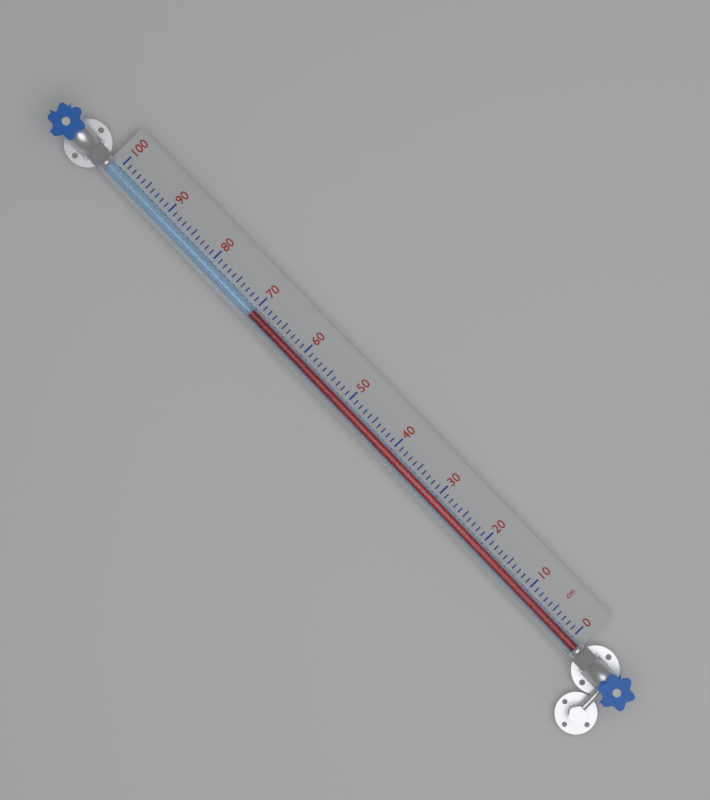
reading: 70 cm
